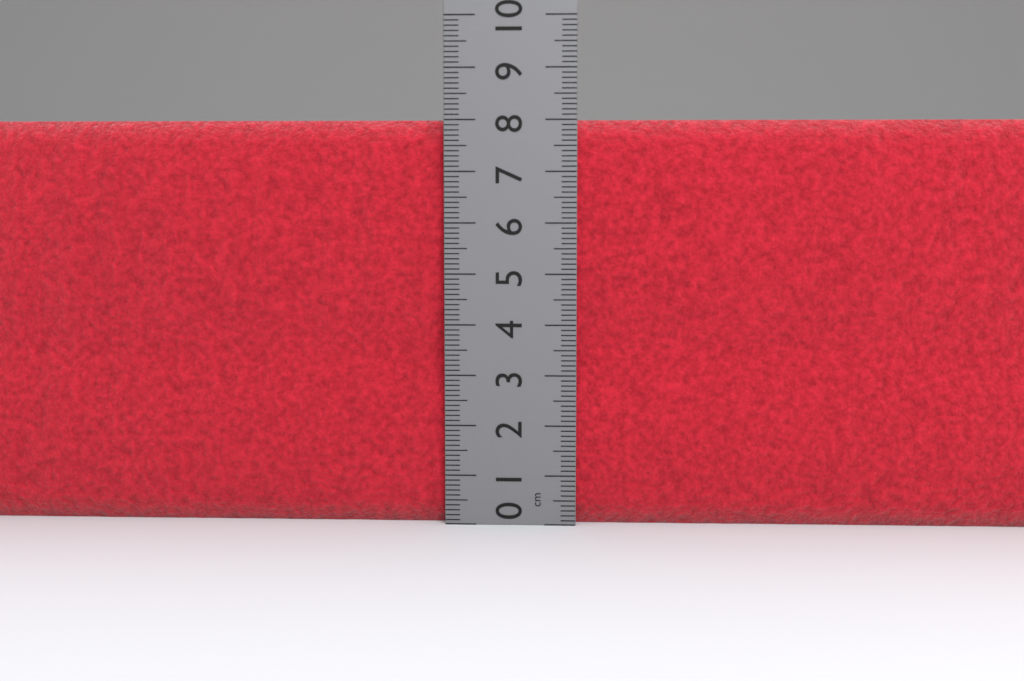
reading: 8.0 cm
